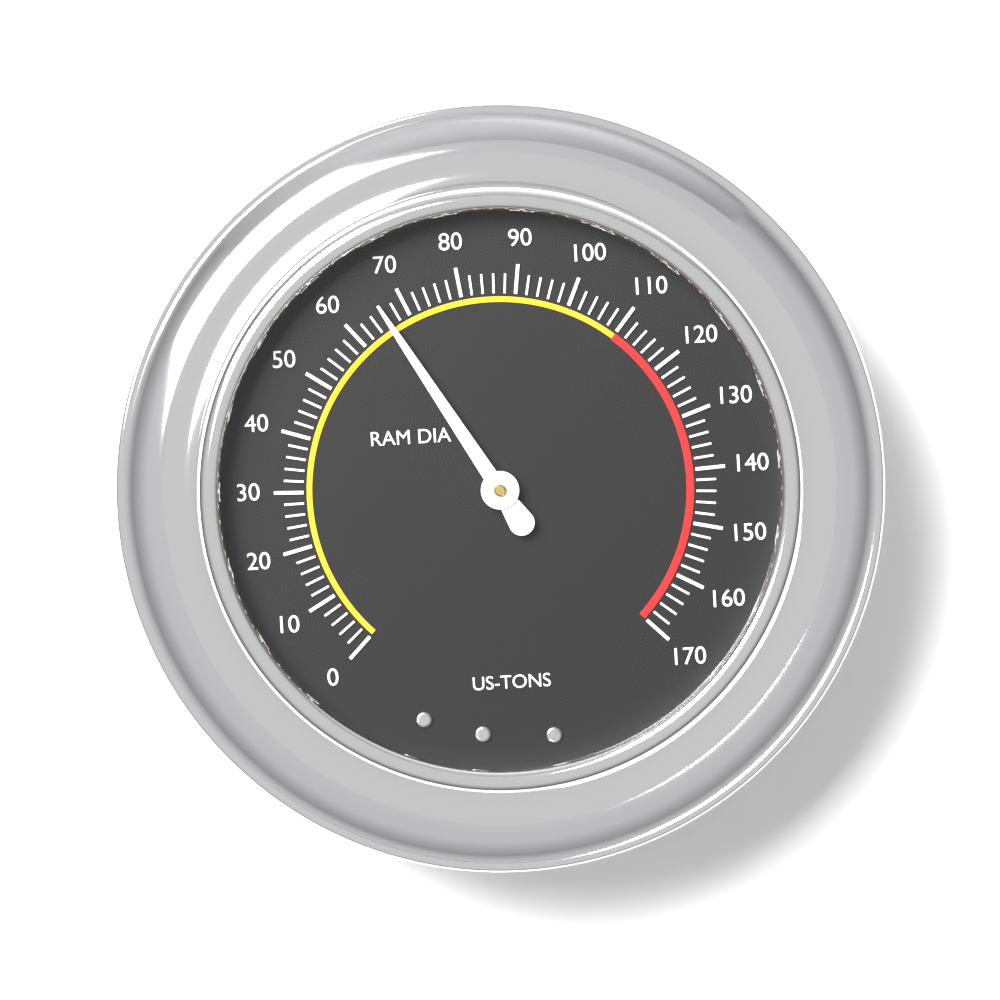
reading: 66 US-TONS
